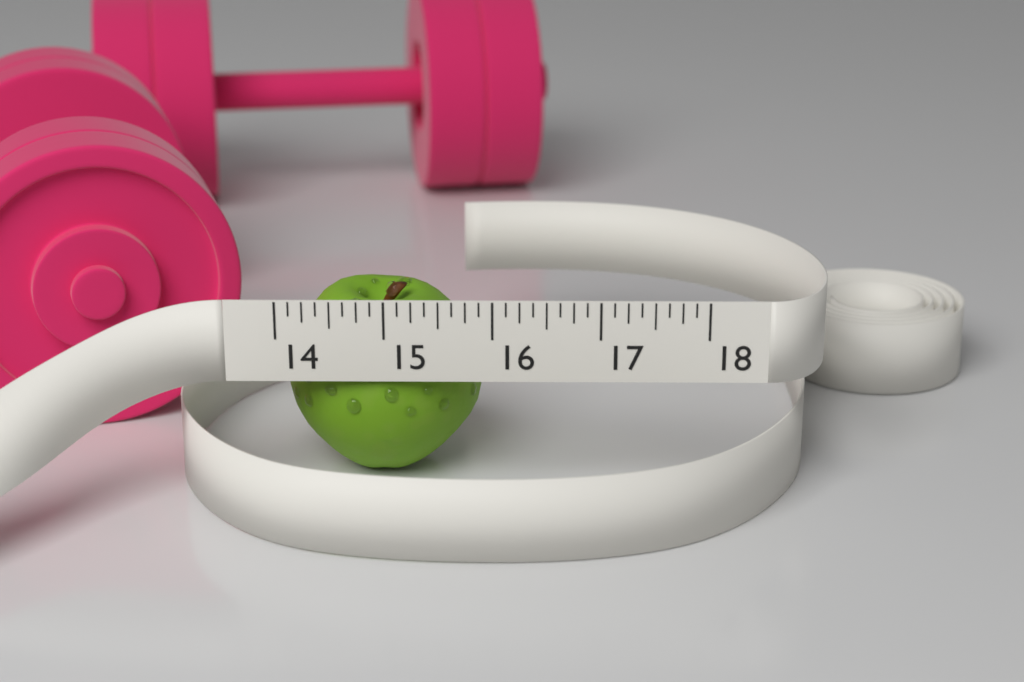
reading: 15.875 (no unit)
